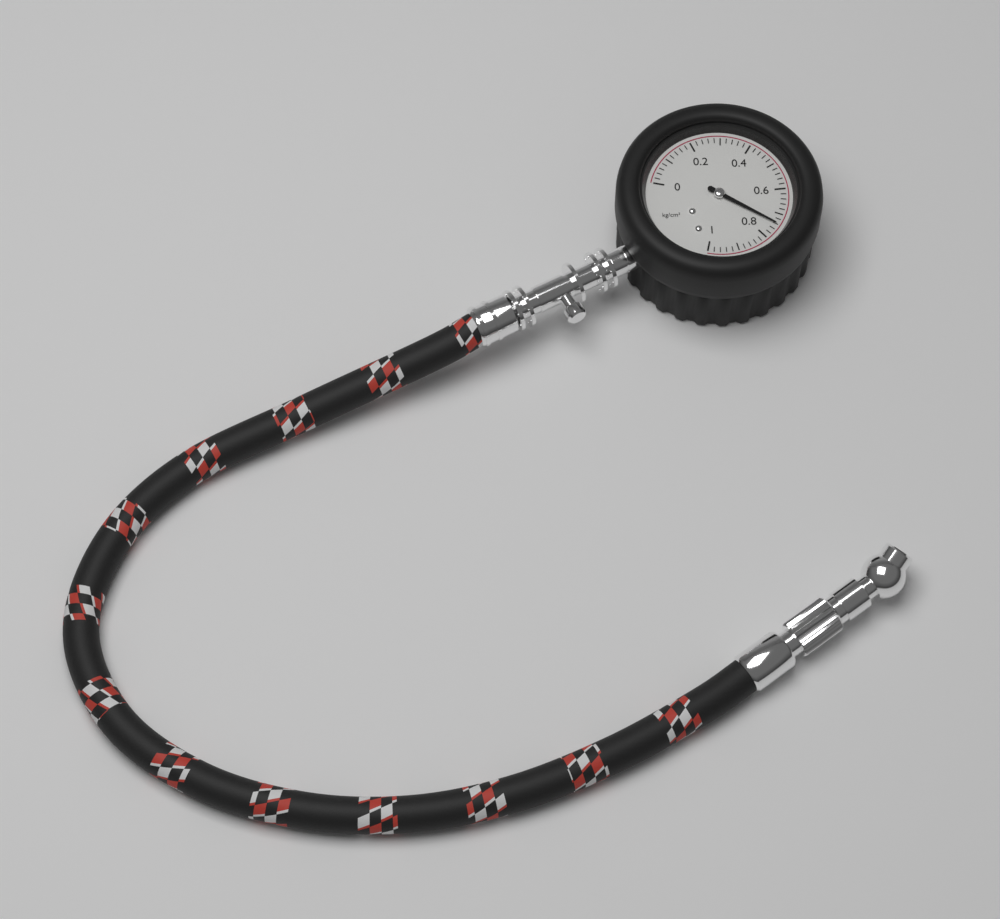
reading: 0.74 kg/cm²
